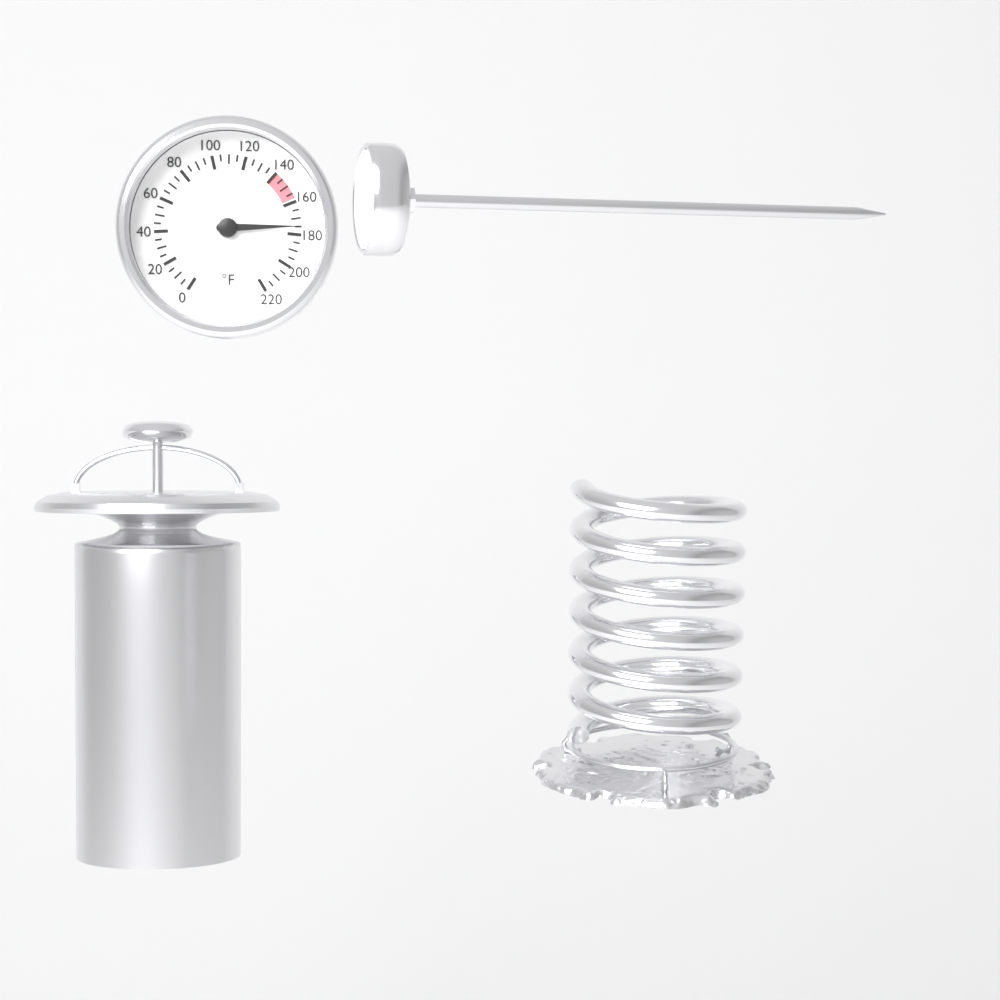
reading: 175 °F
